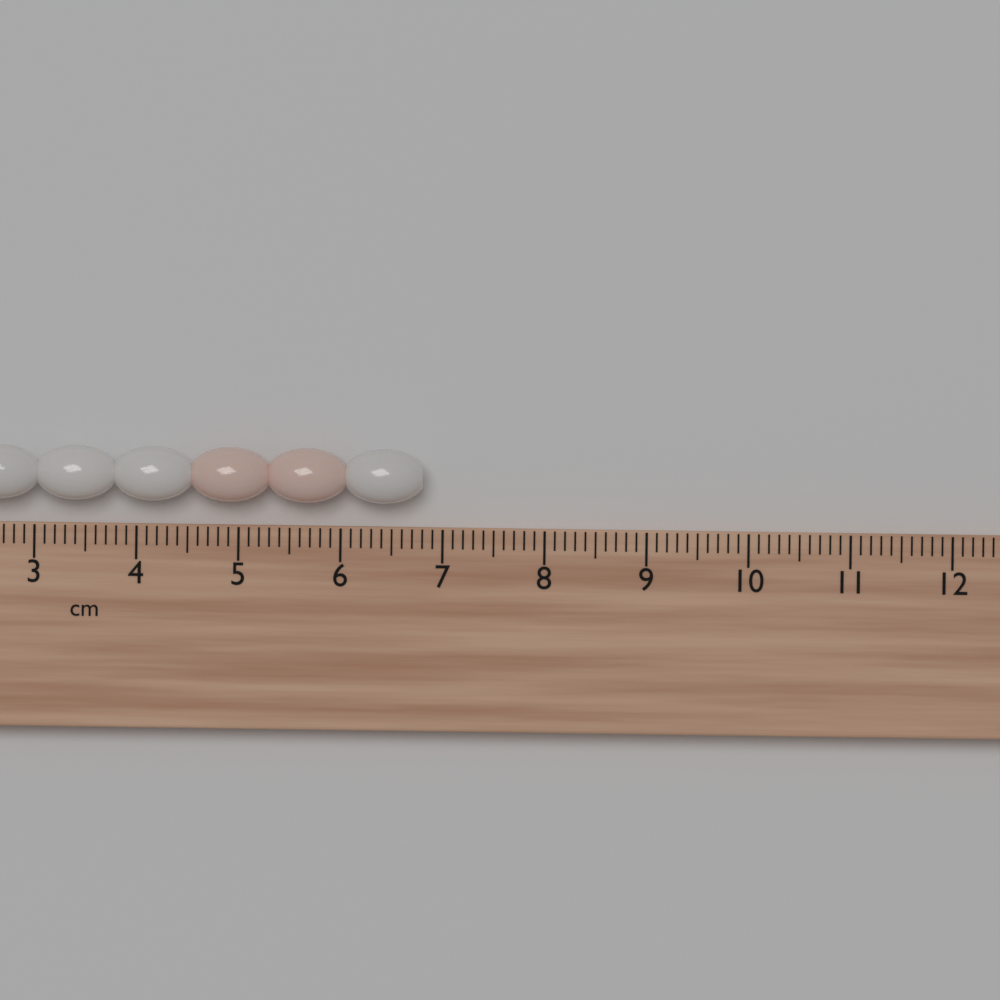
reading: 6.8 cm
